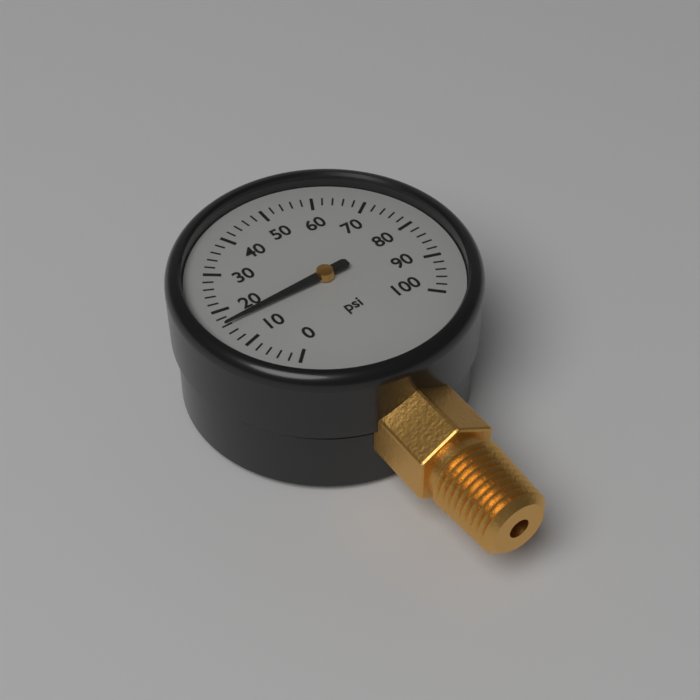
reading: 16 psi
